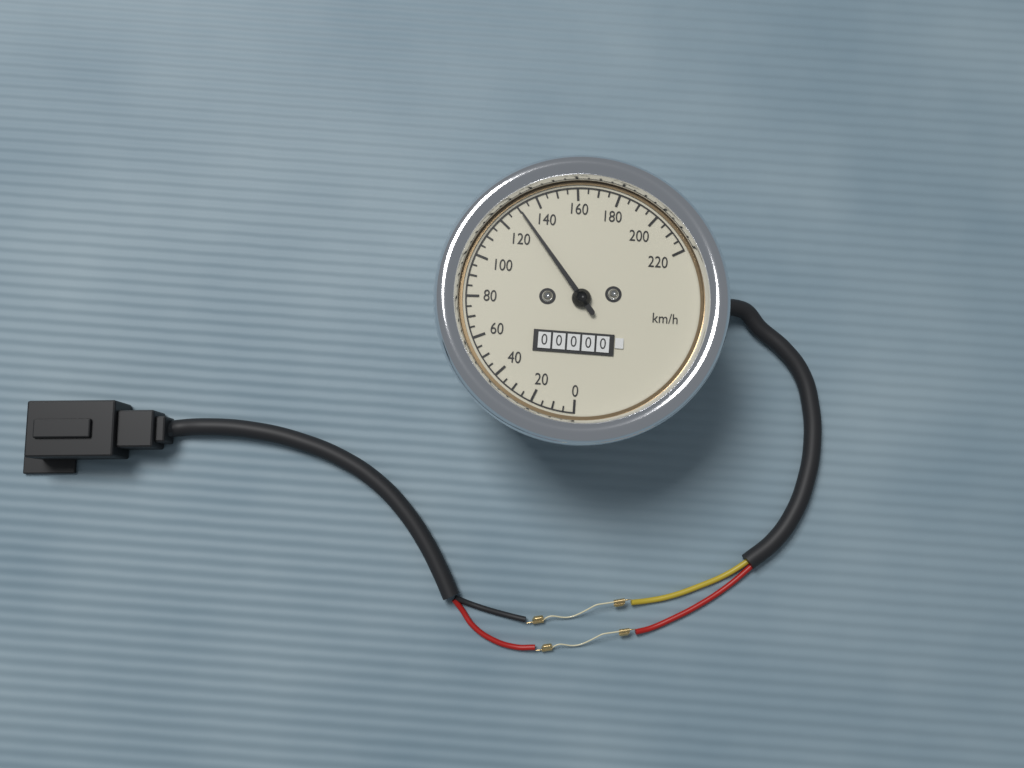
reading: 130 km/h
